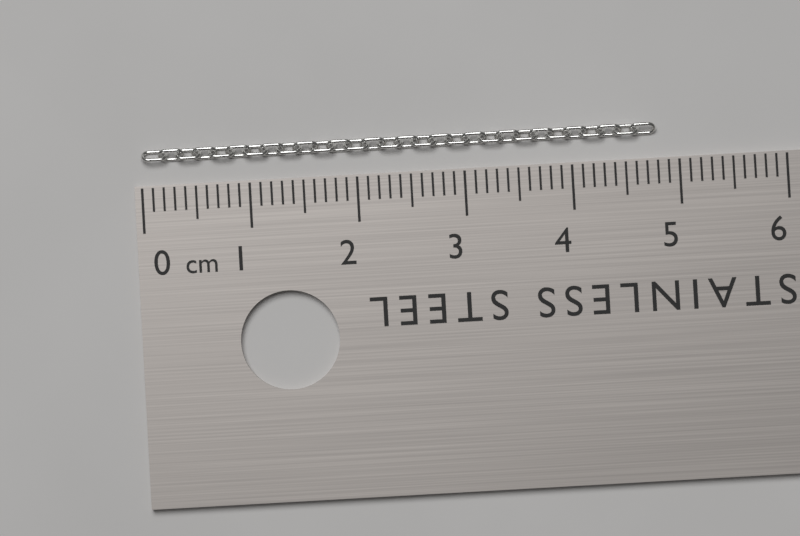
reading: 4.8 cm
